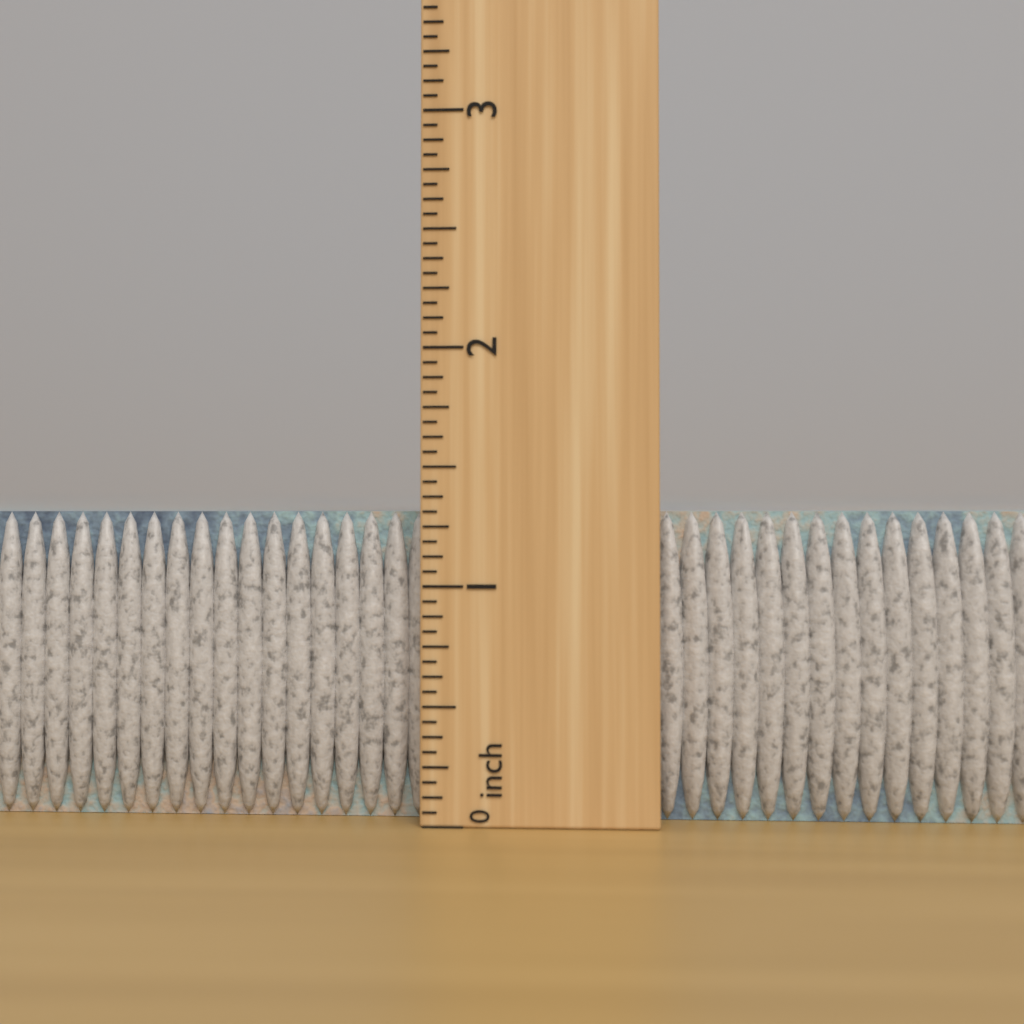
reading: 1.3125 inch
